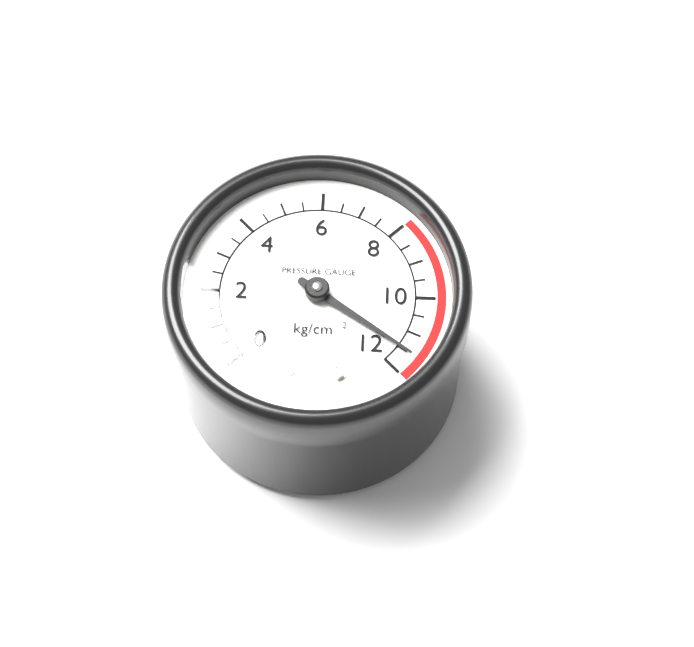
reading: 11.5 kg/cm²
